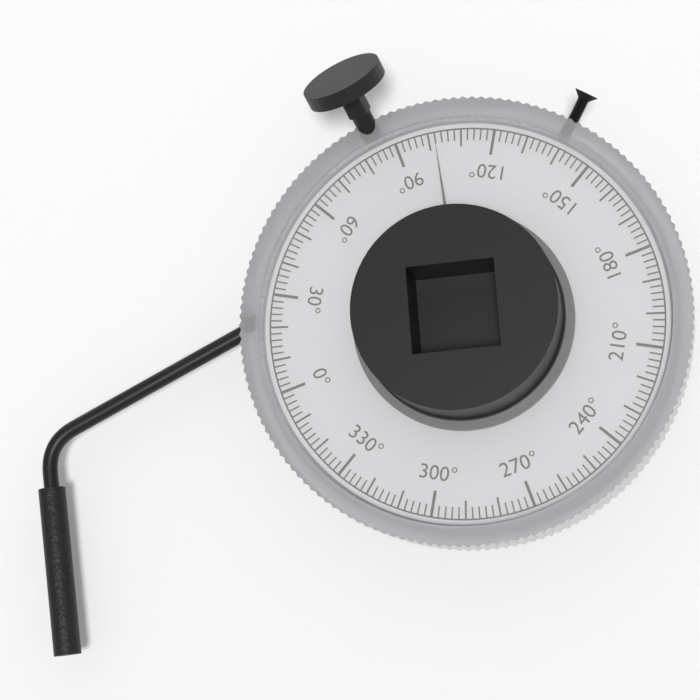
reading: 102 °
